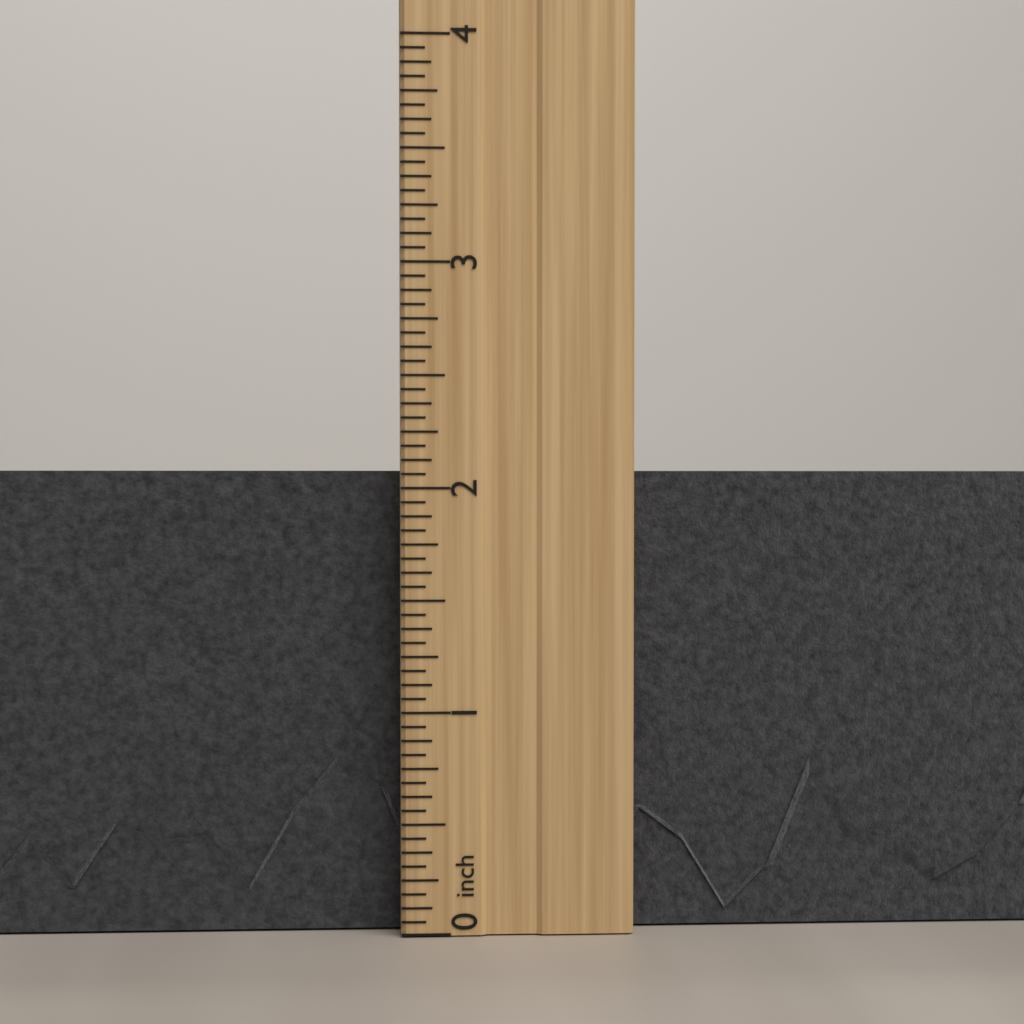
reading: 2.1250 inch
